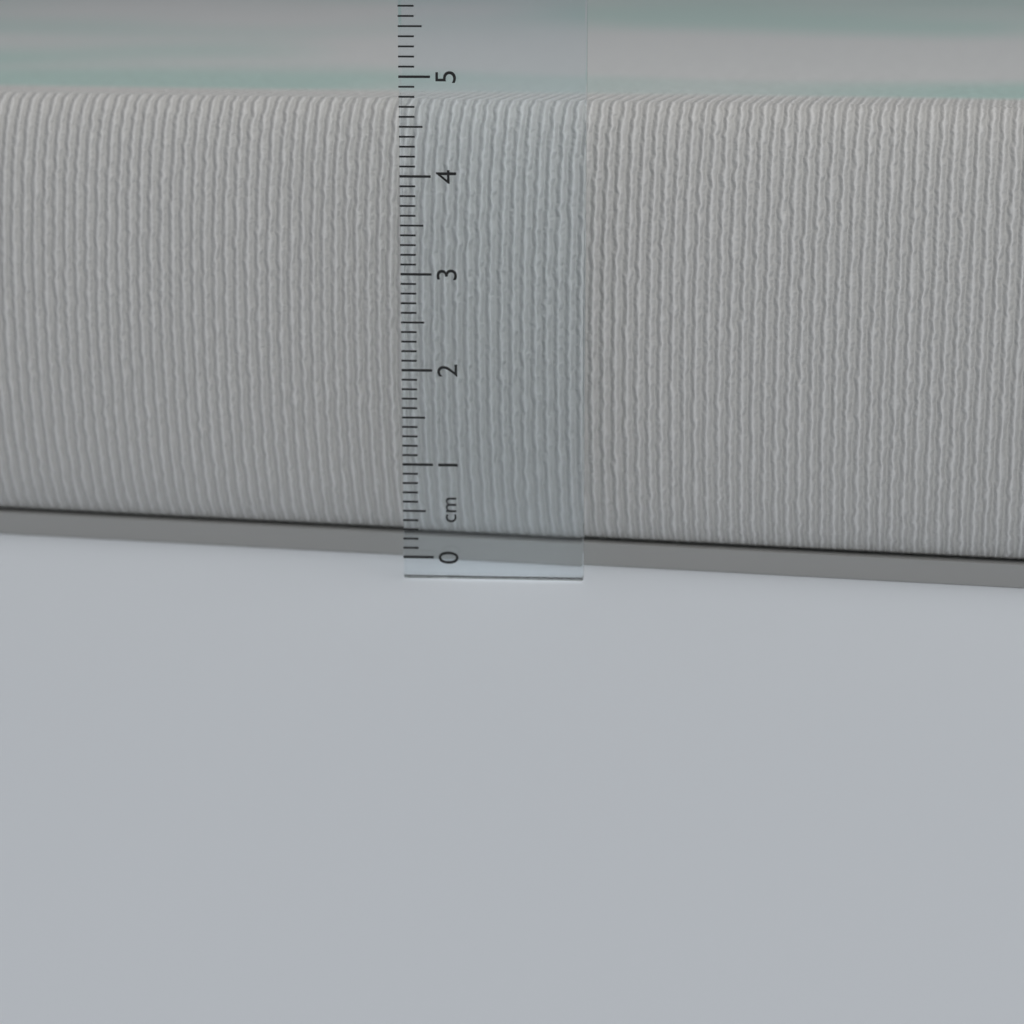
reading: 4.7 cm
